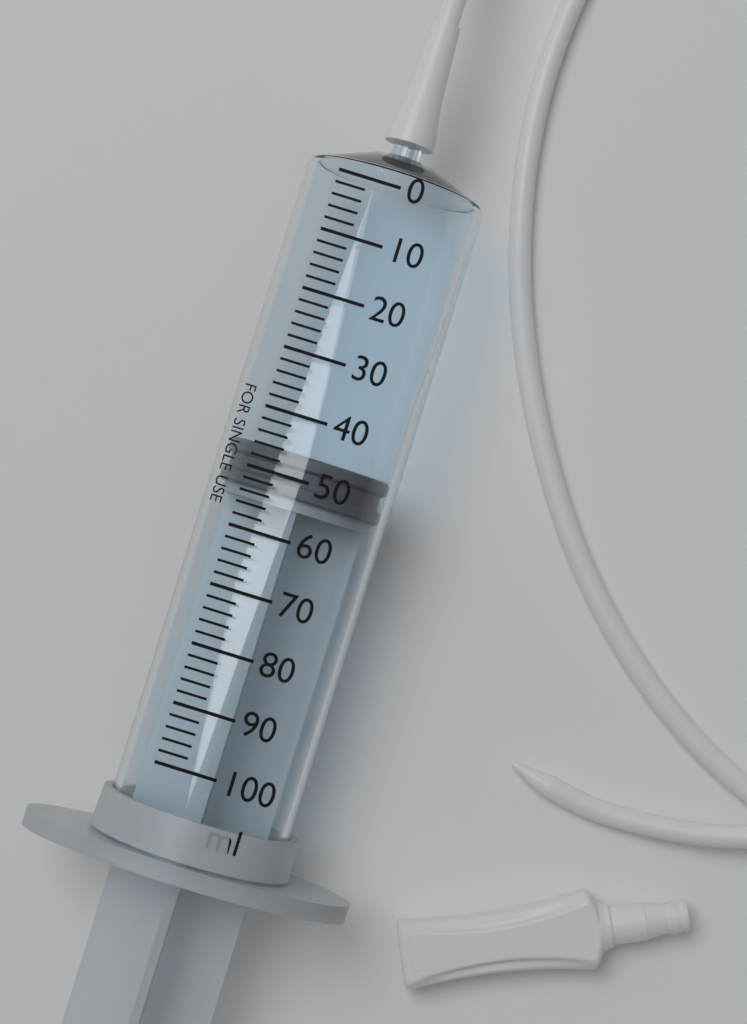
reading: 46 ml
